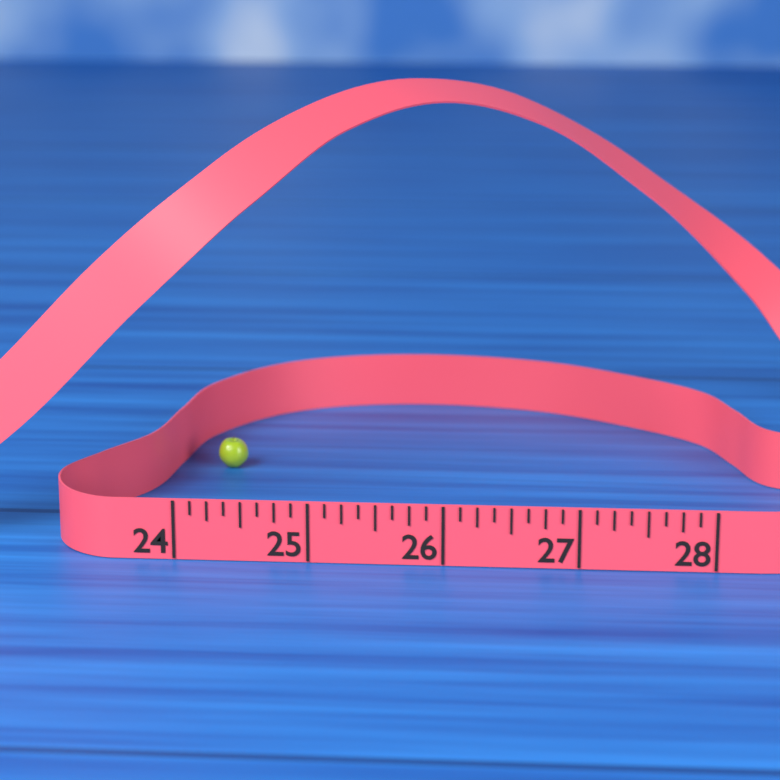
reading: 24.250 (no unit)
